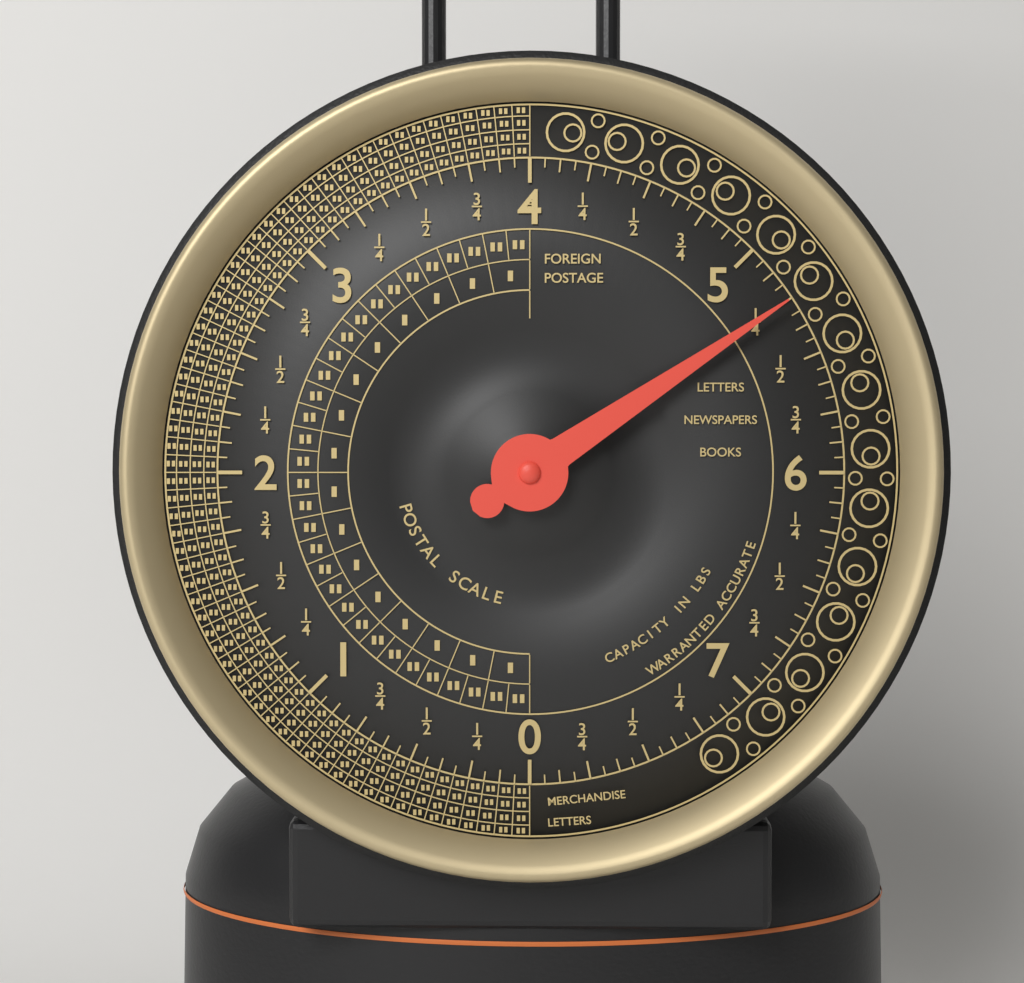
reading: 5.2500 lbs
